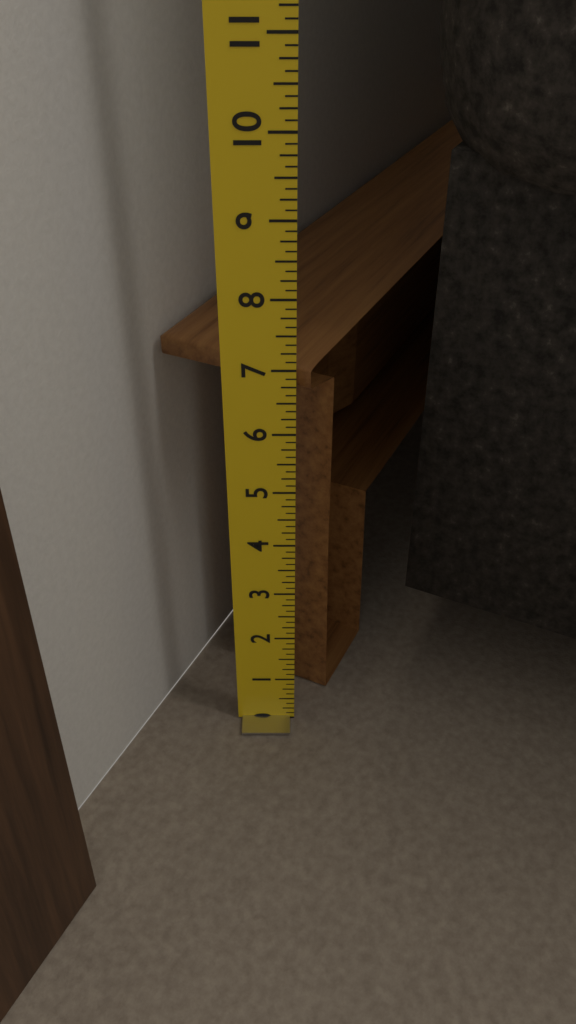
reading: 7.000 in
